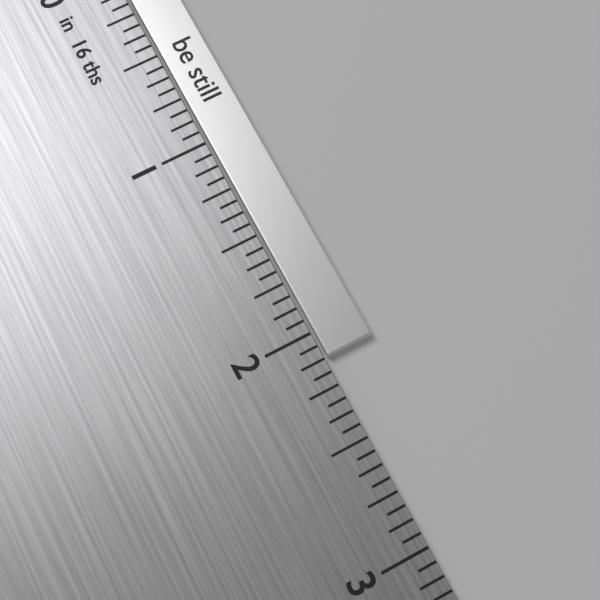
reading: 2.1250 in
